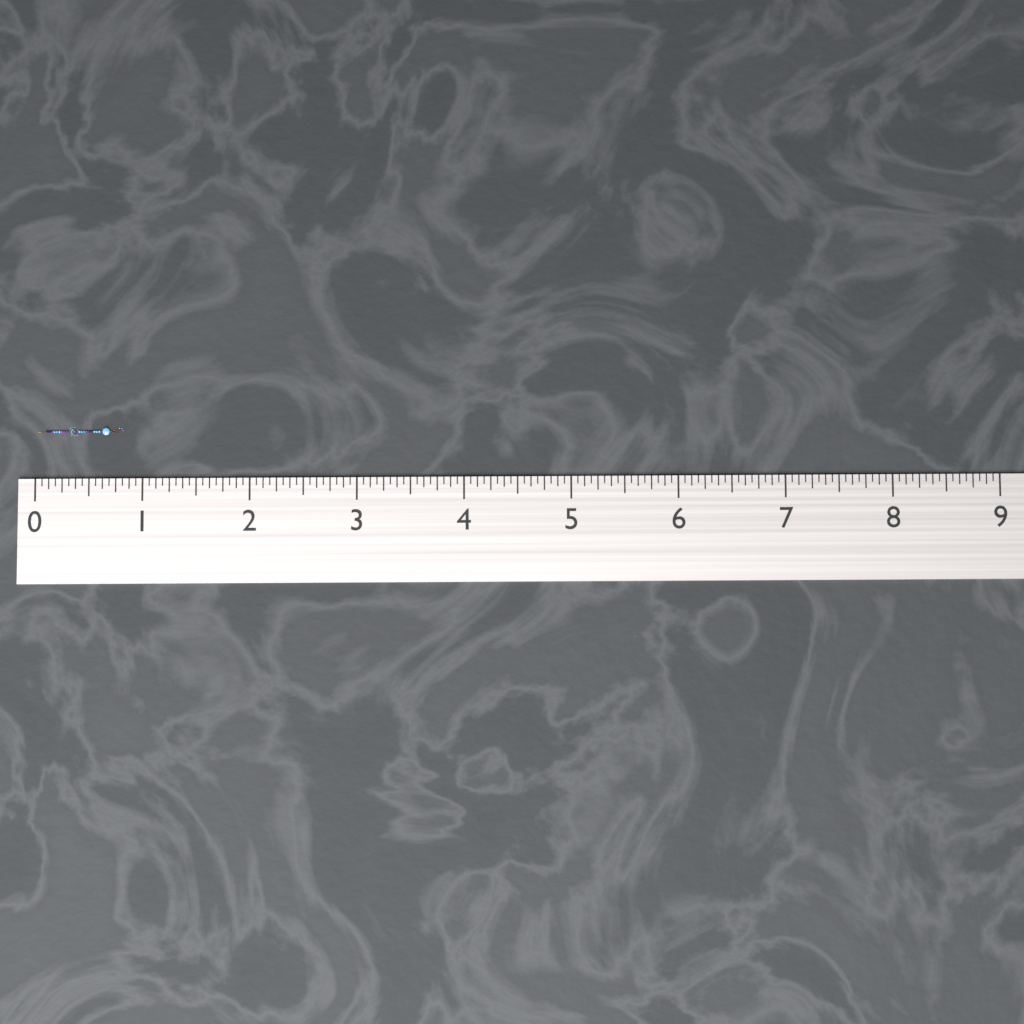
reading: 0.8125 (no unit)
